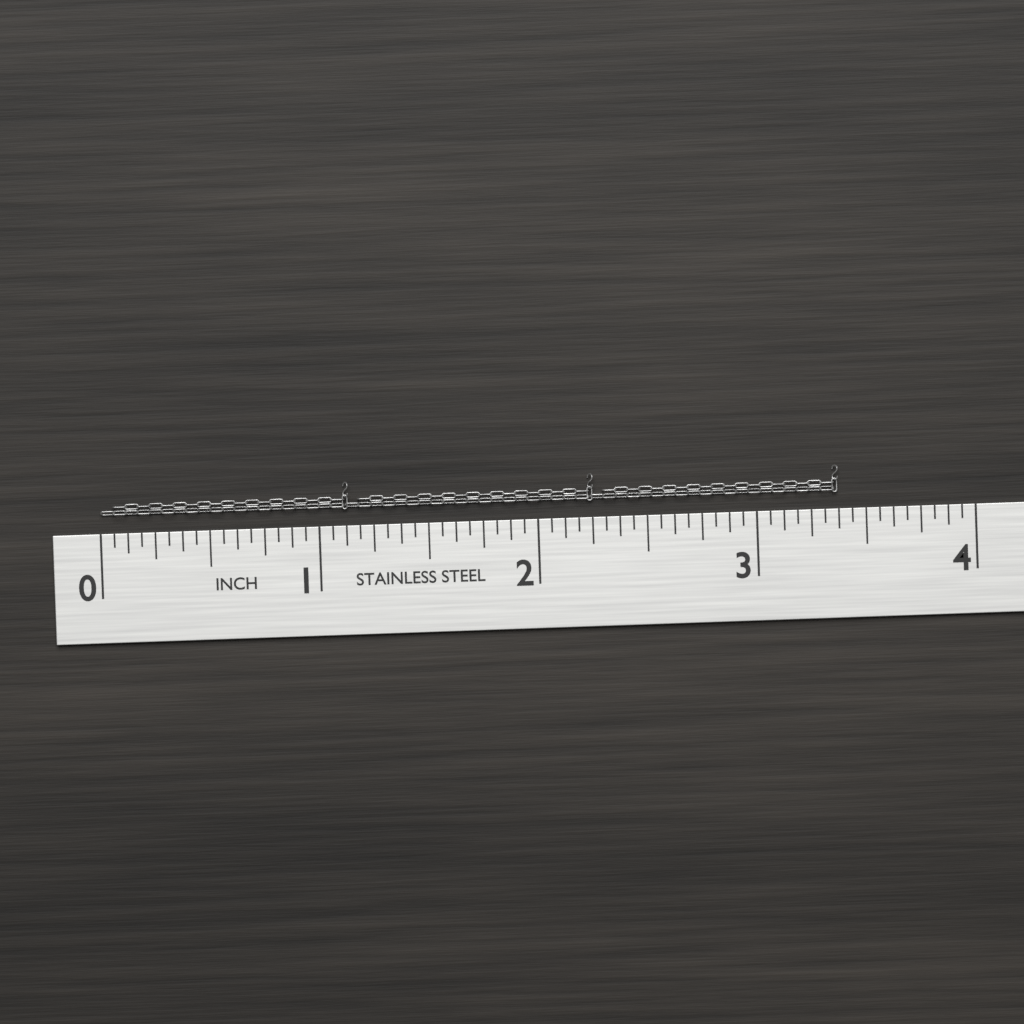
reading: 3.3750 in
